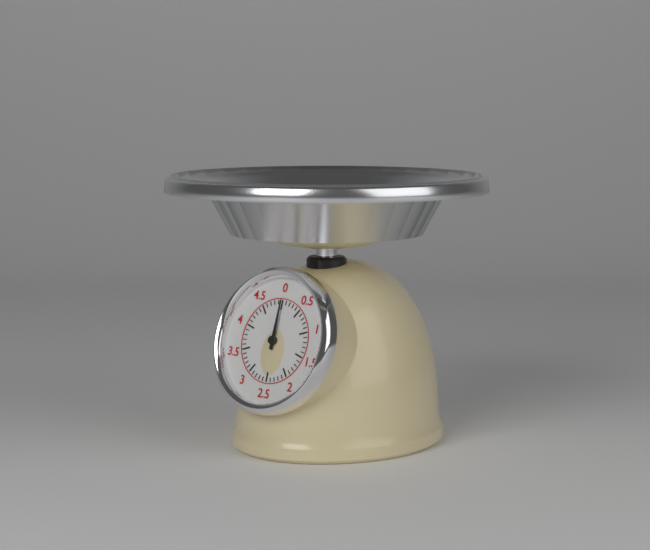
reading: 0.0 kg
